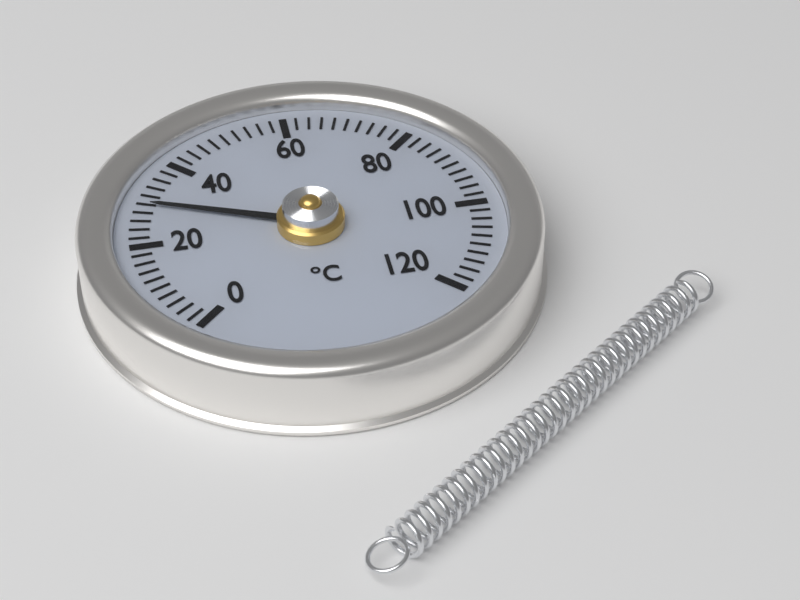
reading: 30 °C
